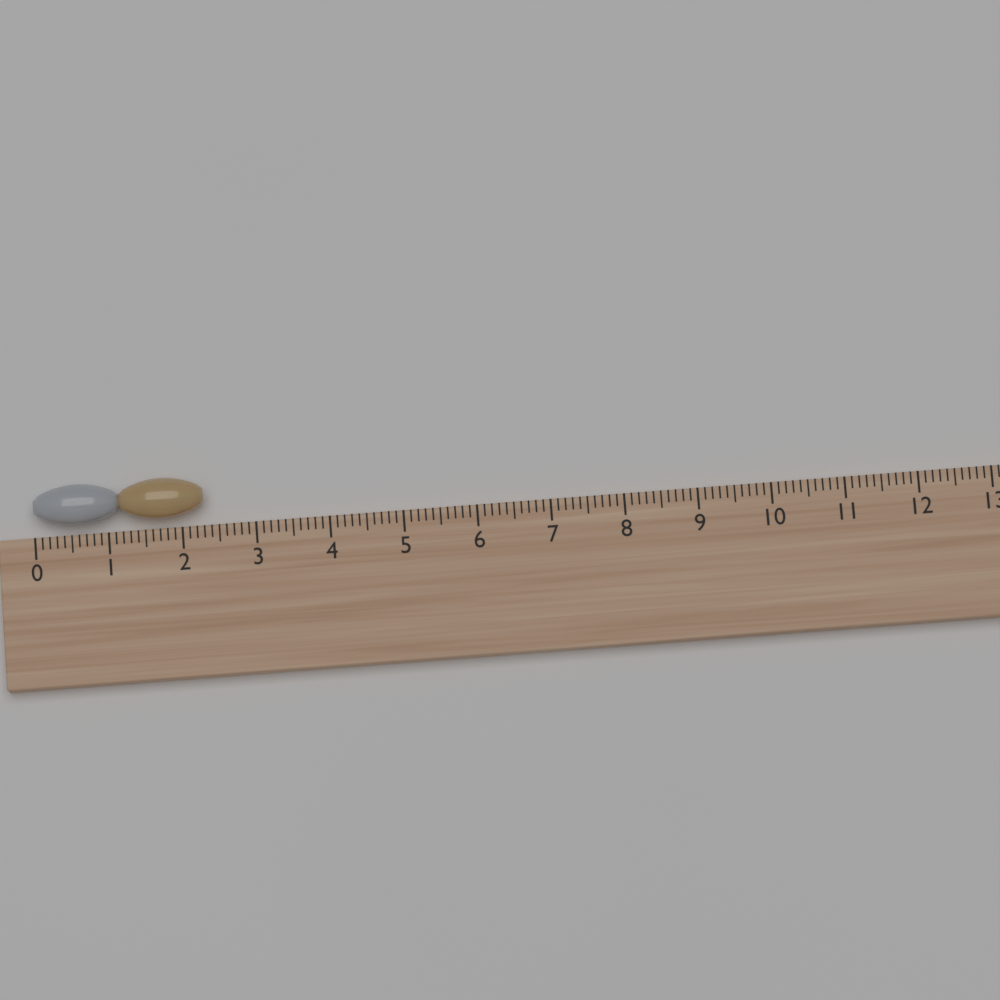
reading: 2.3 (no unit)
